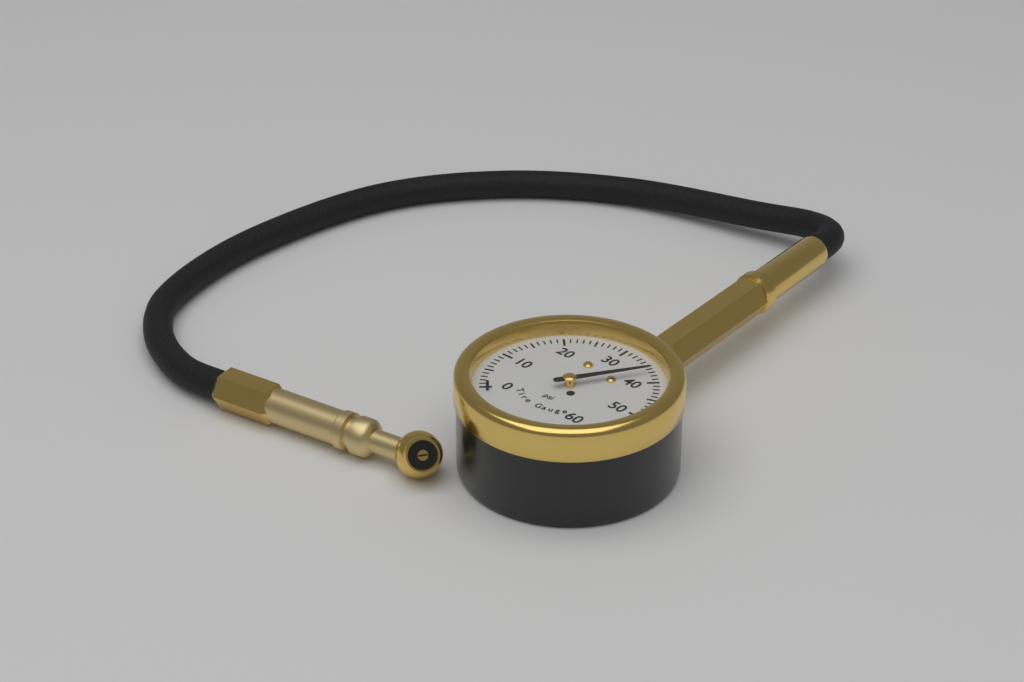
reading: 37 psi
